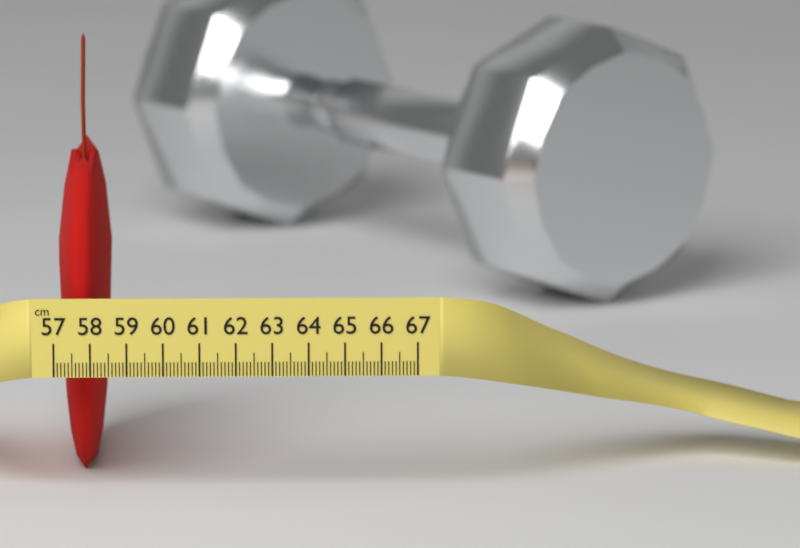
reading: 58.5 cm
